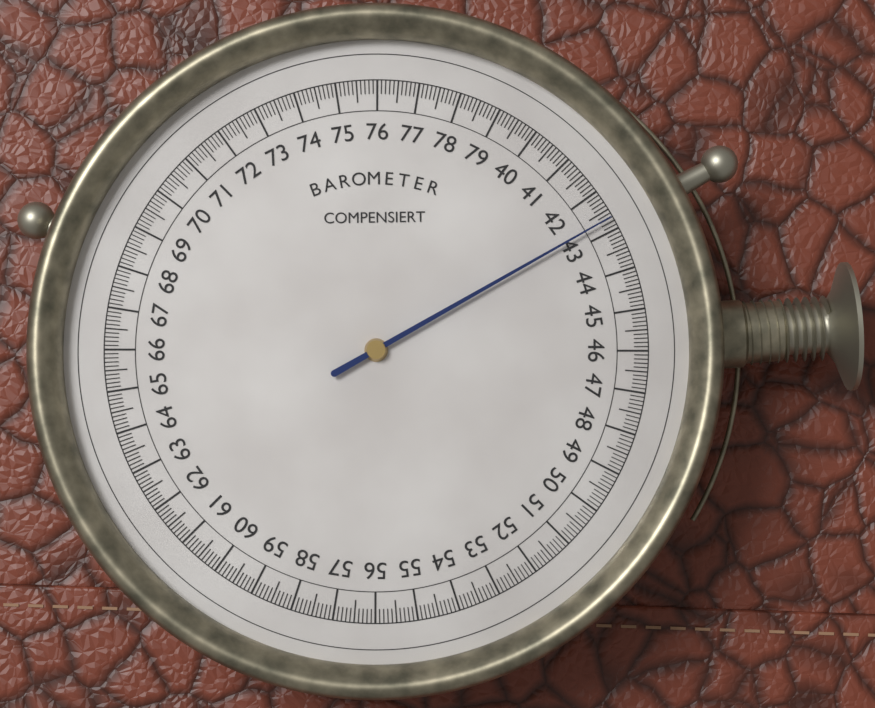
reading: 42.7 (no unit)
